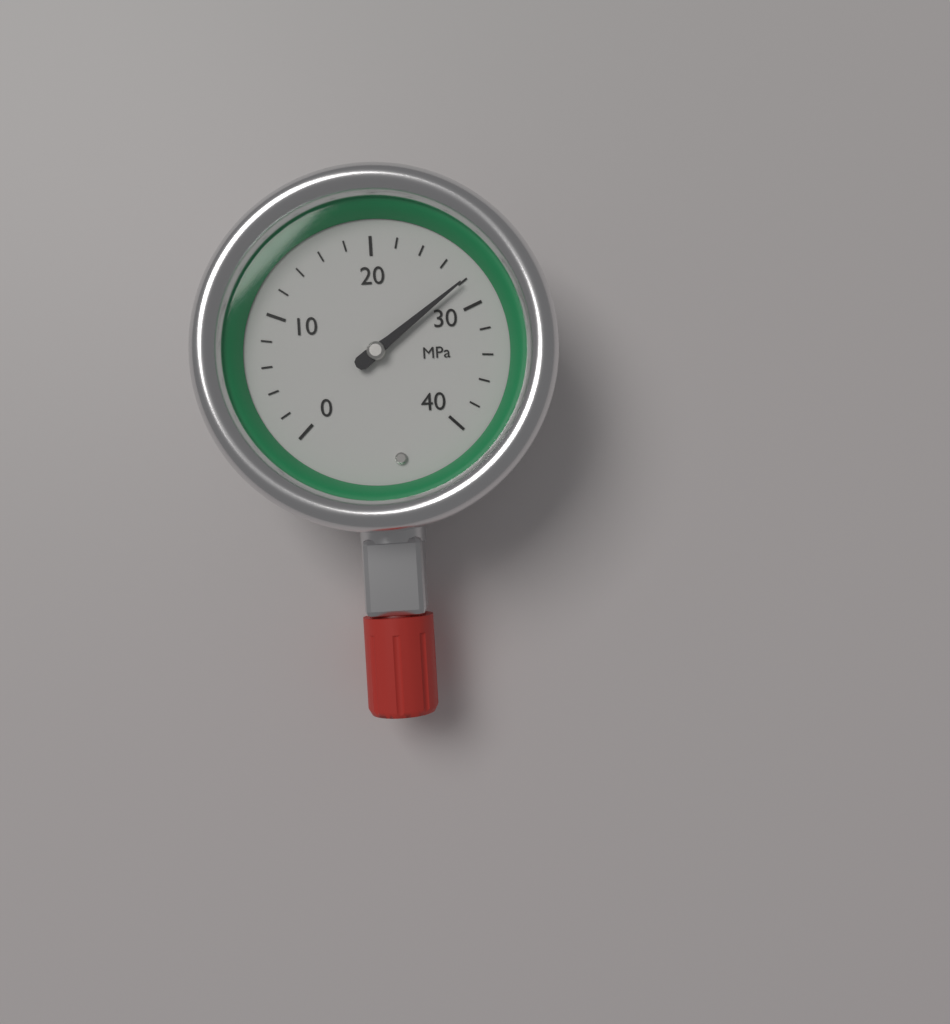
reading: 28 MPa
